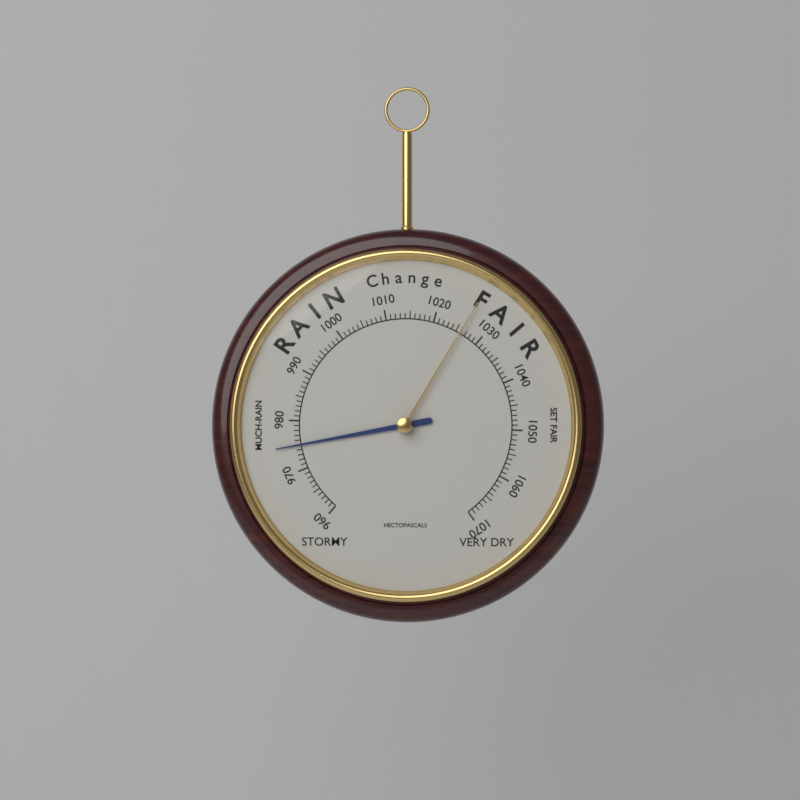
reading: 975 hPa
